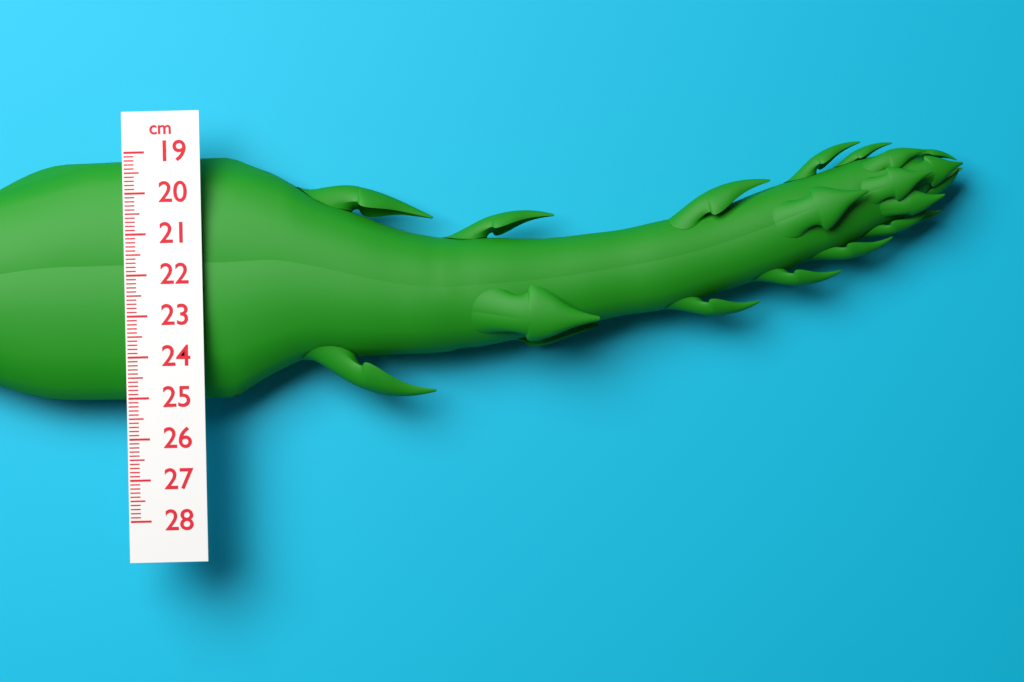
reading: 25.1 cm
